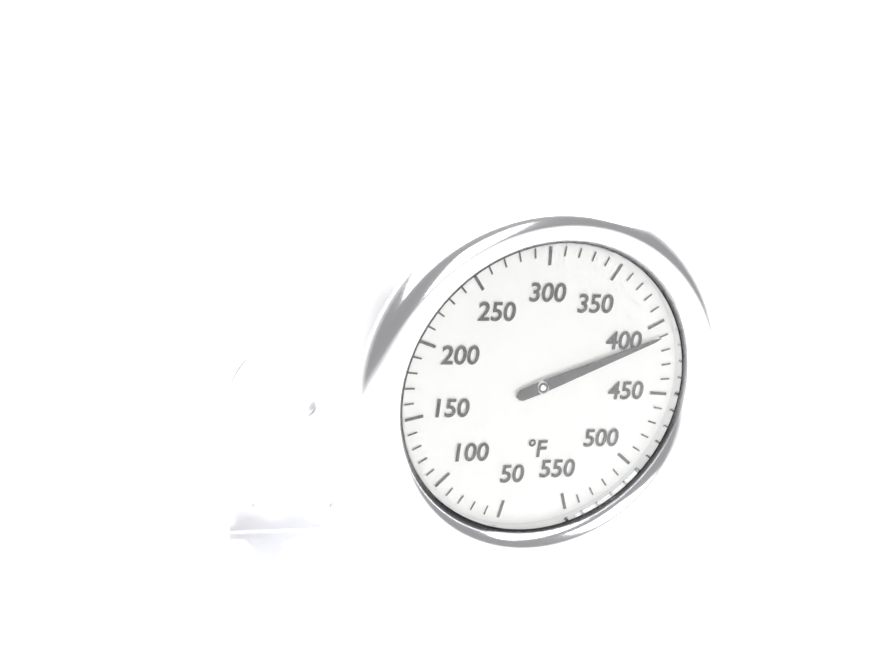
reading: 410 °F
